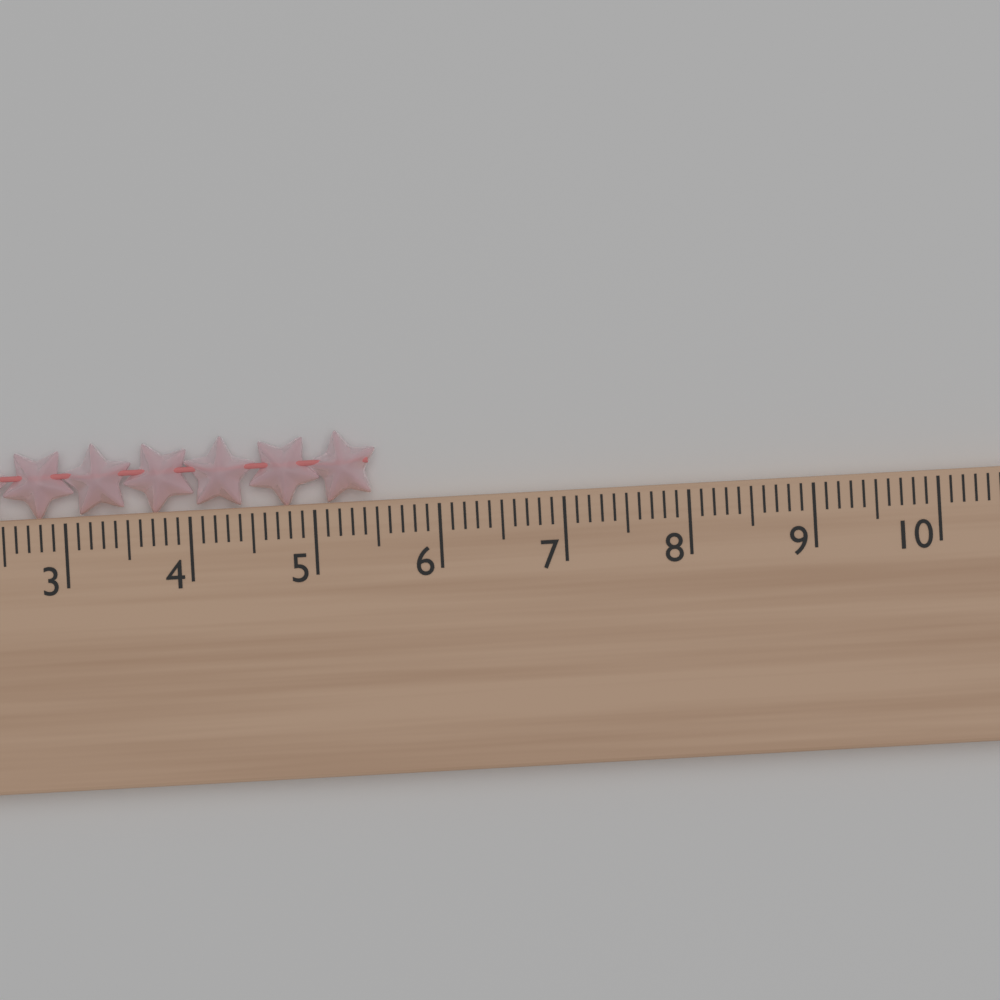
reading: 5.5 cm
